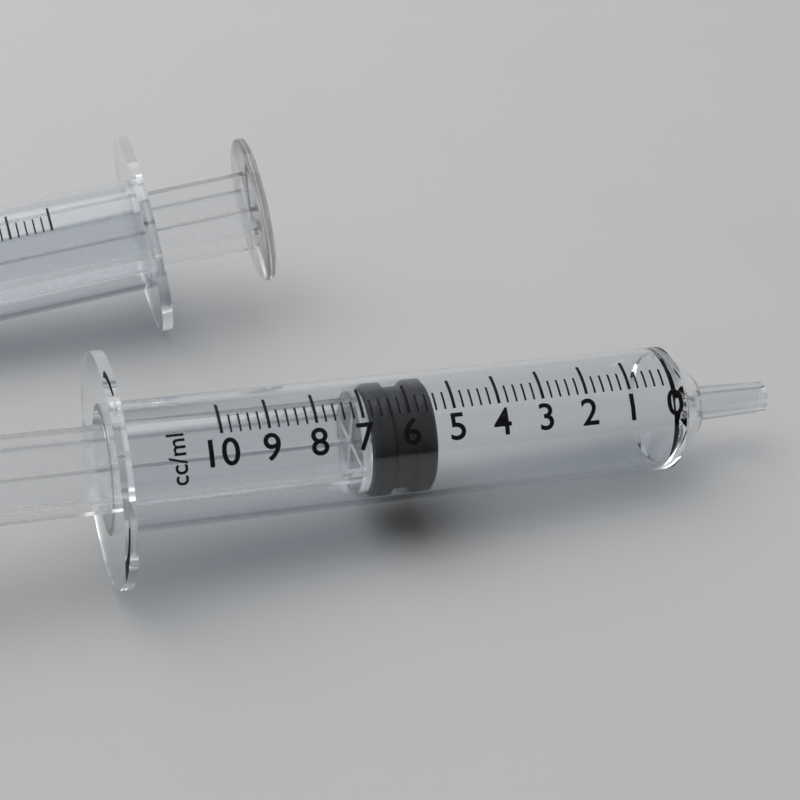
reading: 5.4 ml
